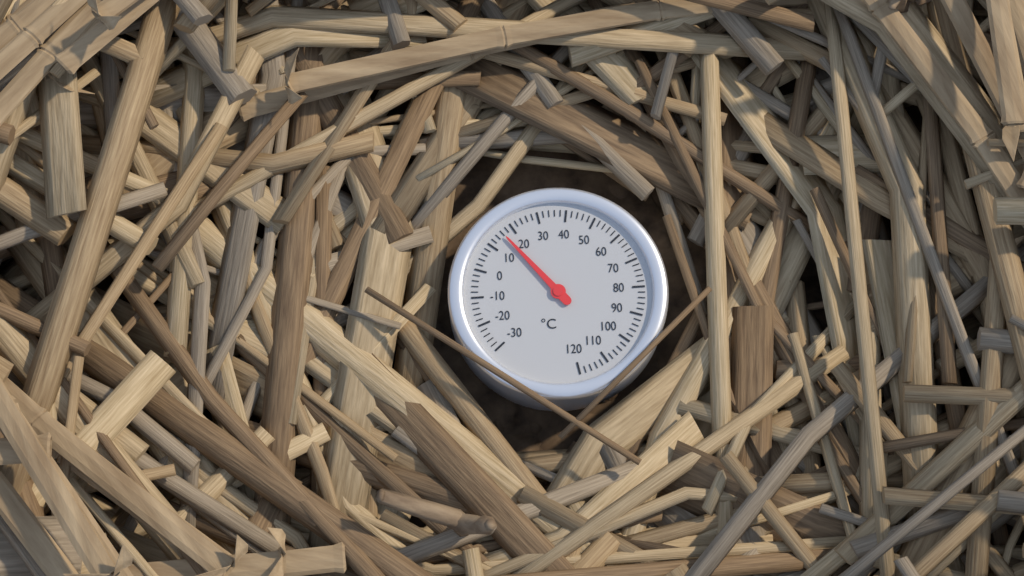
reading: 16 °C
